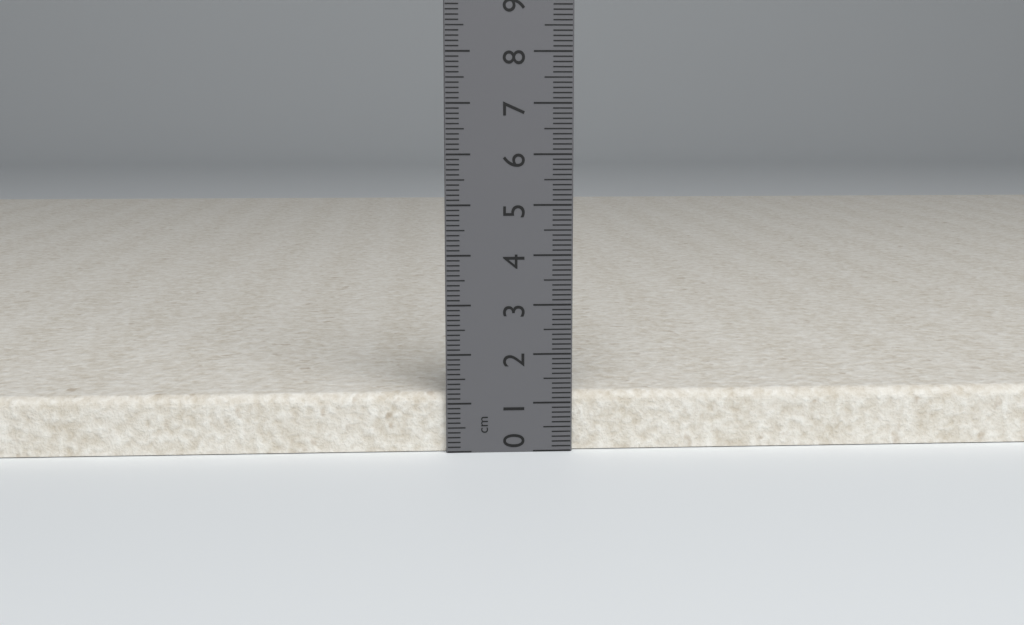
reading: 1.2 cm
